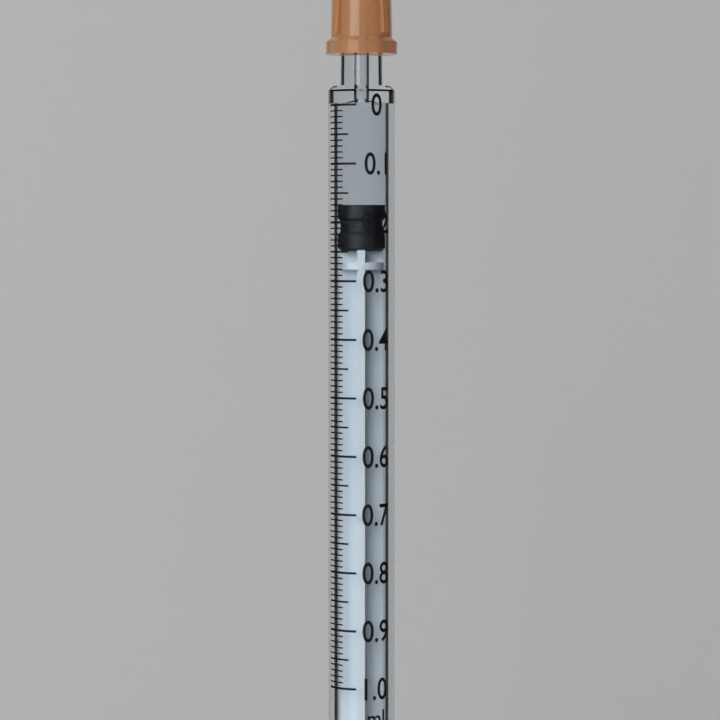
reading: 0.17 ml
